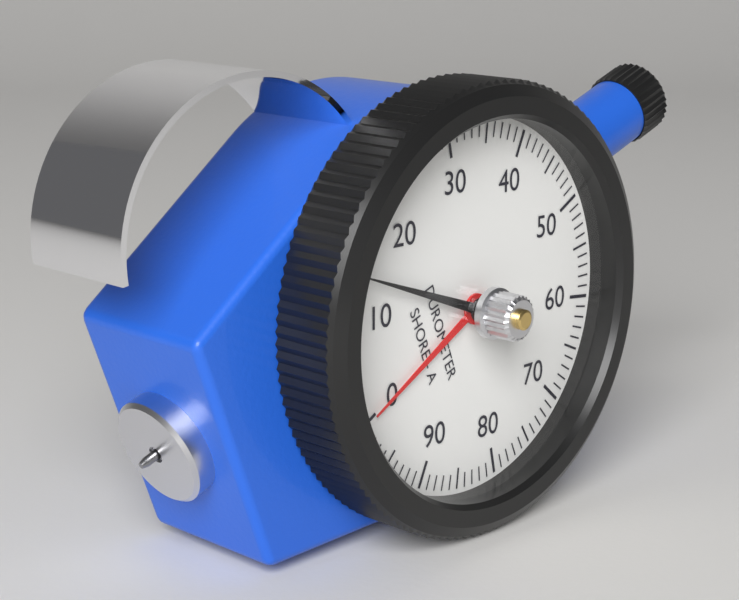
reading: 14 Shore A
